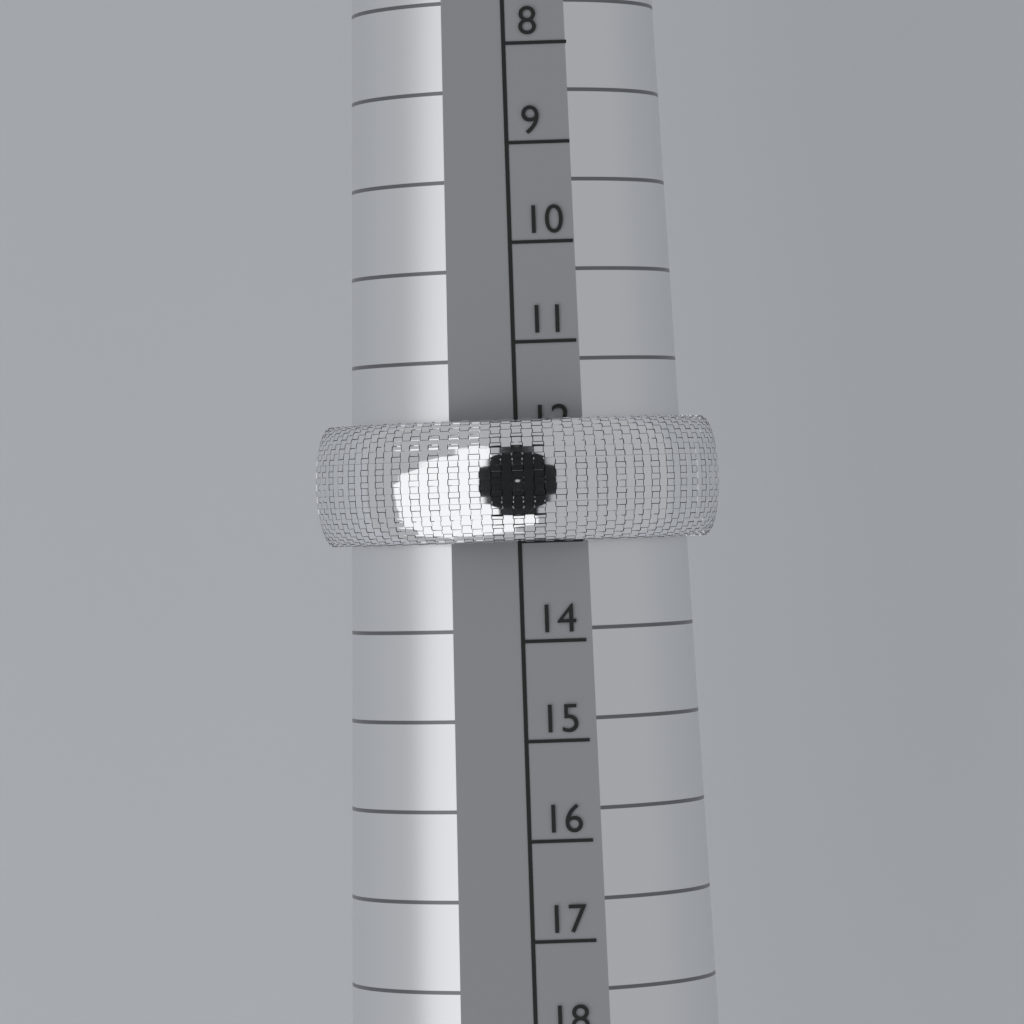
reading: 13 (no unit)
